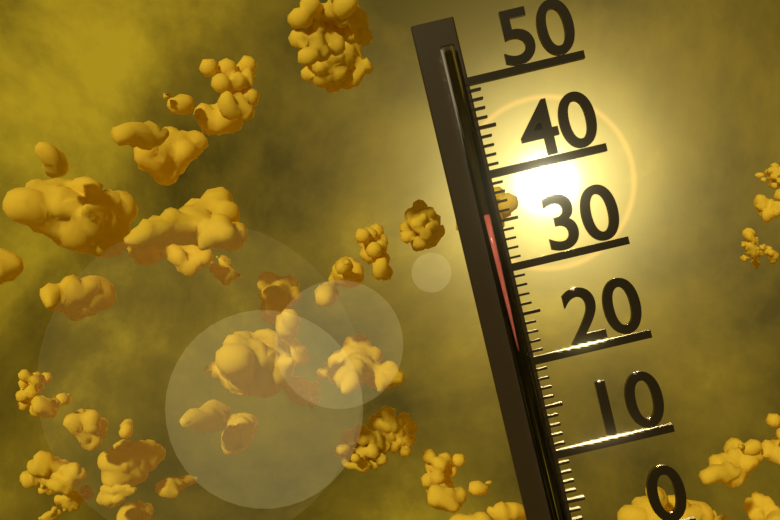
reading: 36 (no unit)
